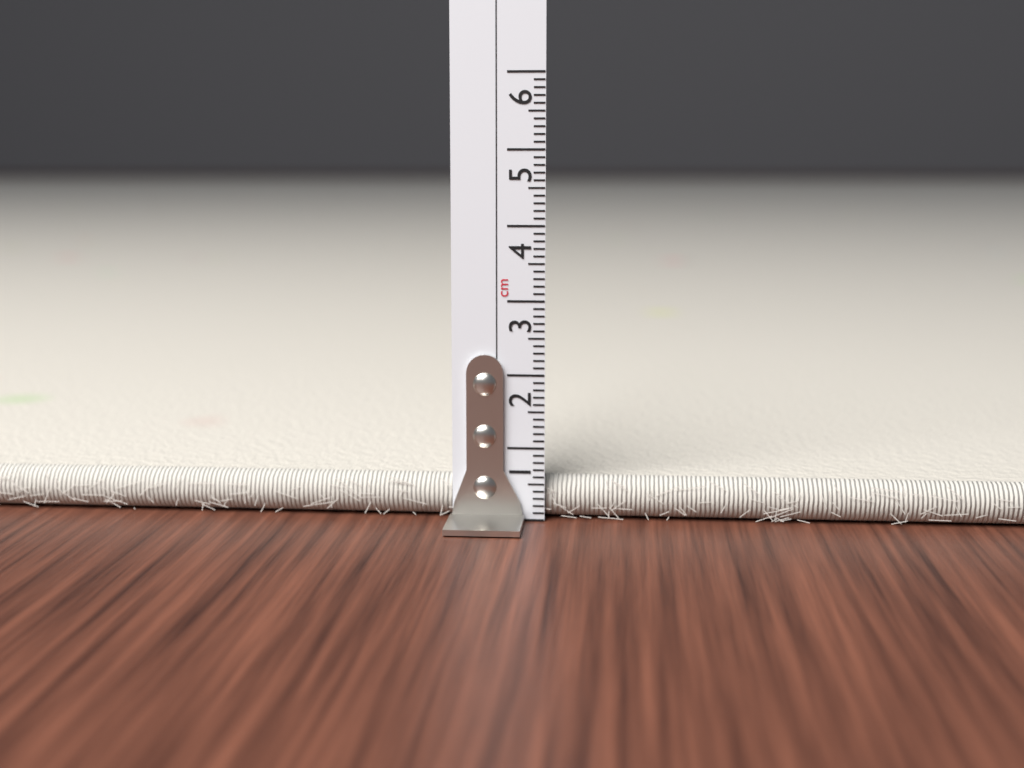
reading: 0.6 cm
